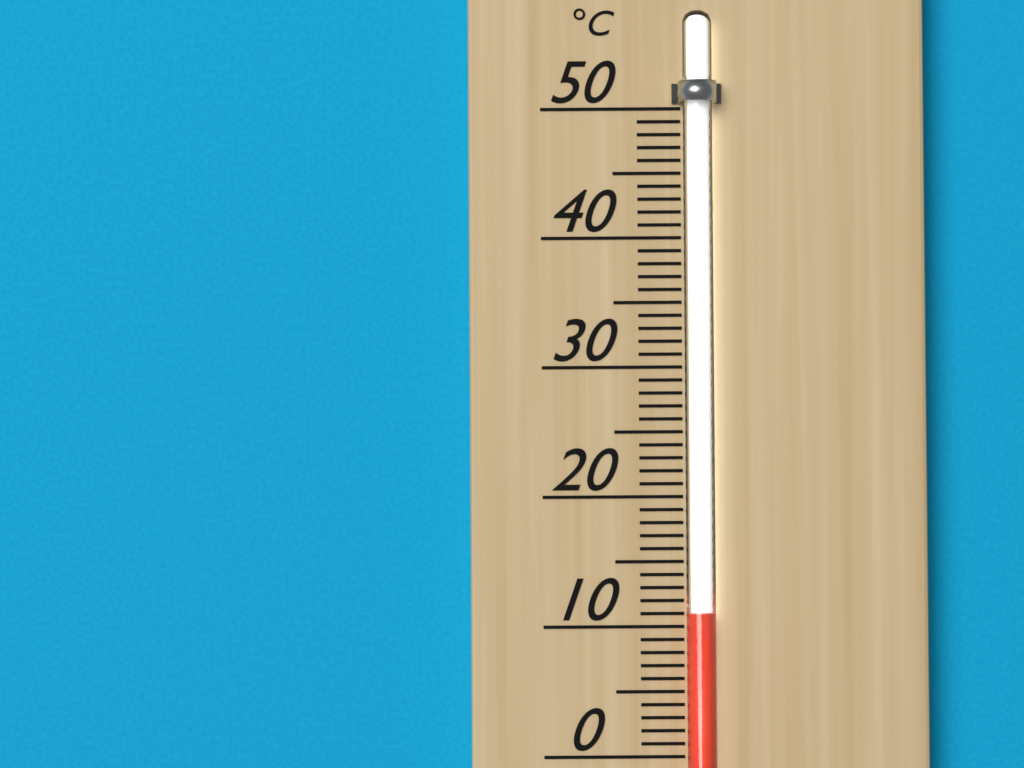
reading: 11 °C
